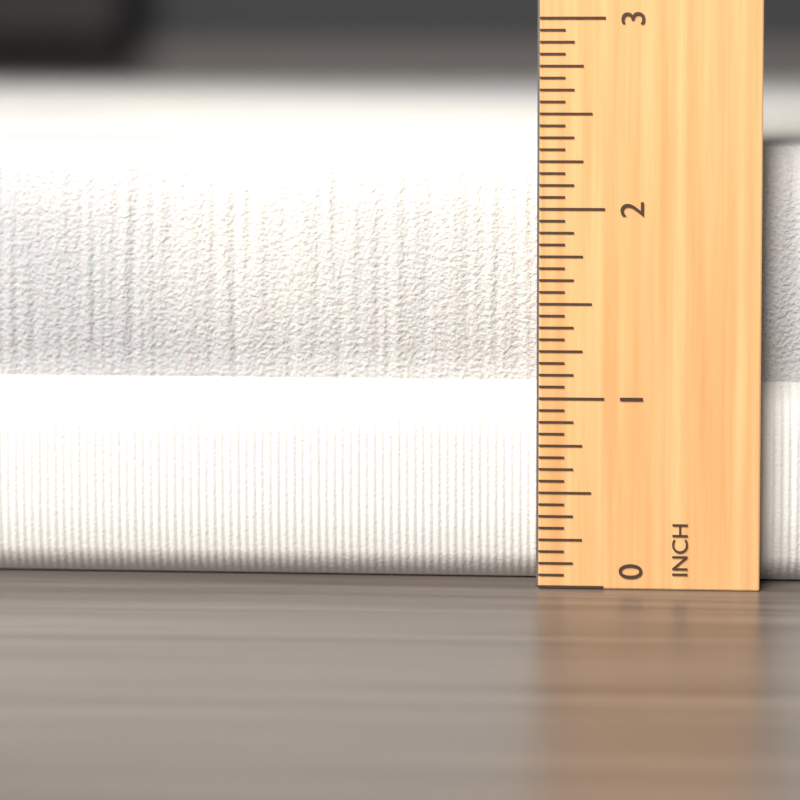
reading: 2.3125 inch
